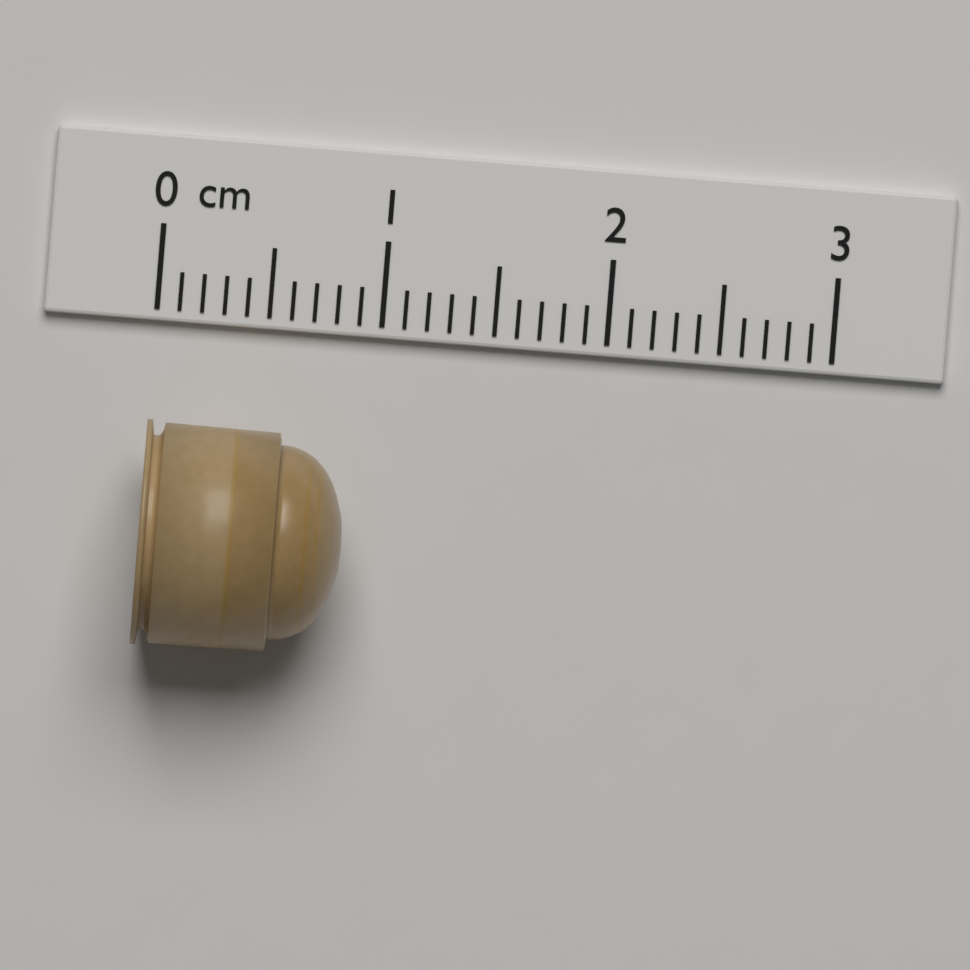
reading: 0.9 cm
